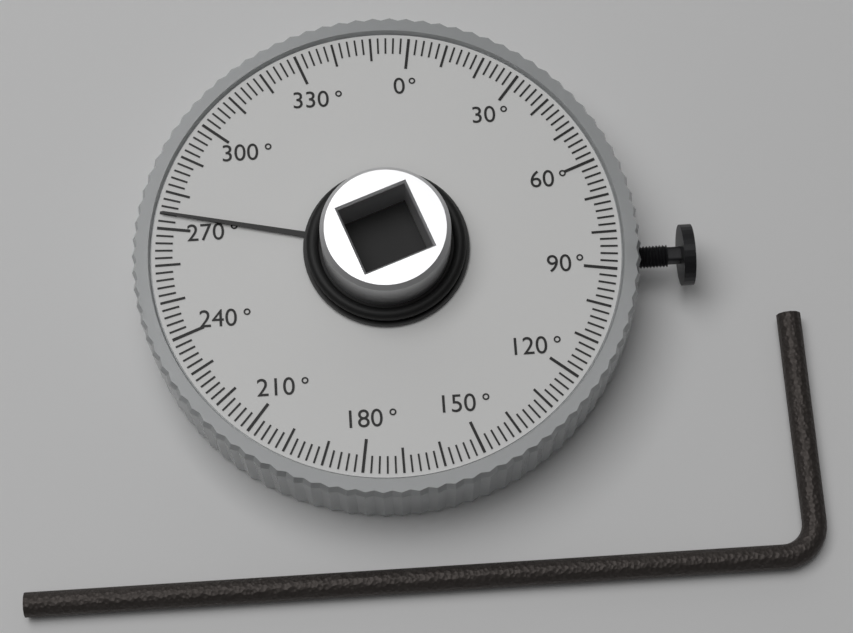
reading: 274 °
